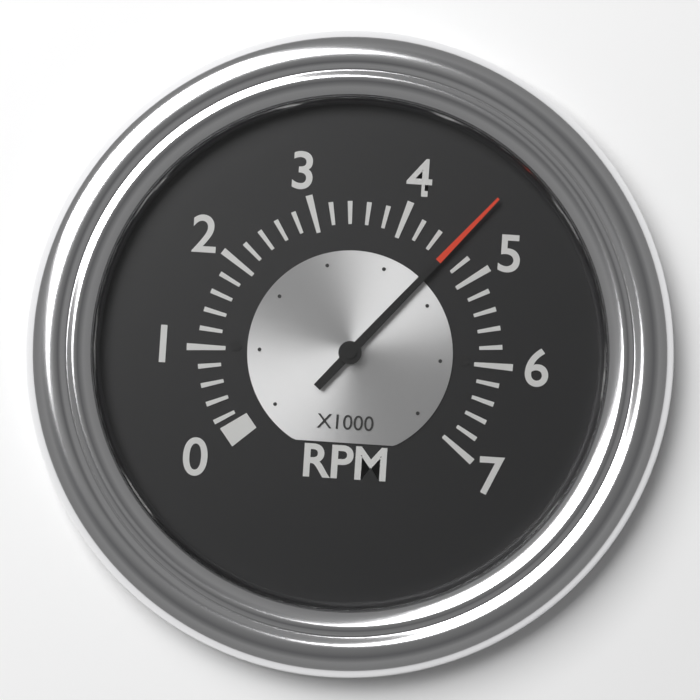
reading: 4.6 x1000 RPM
